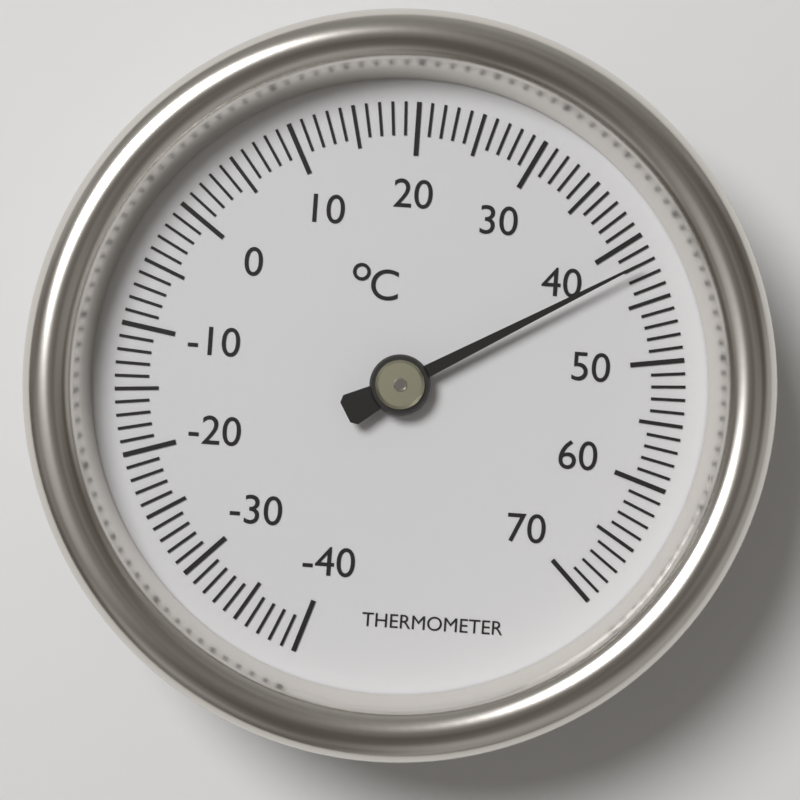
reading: 42 °C
